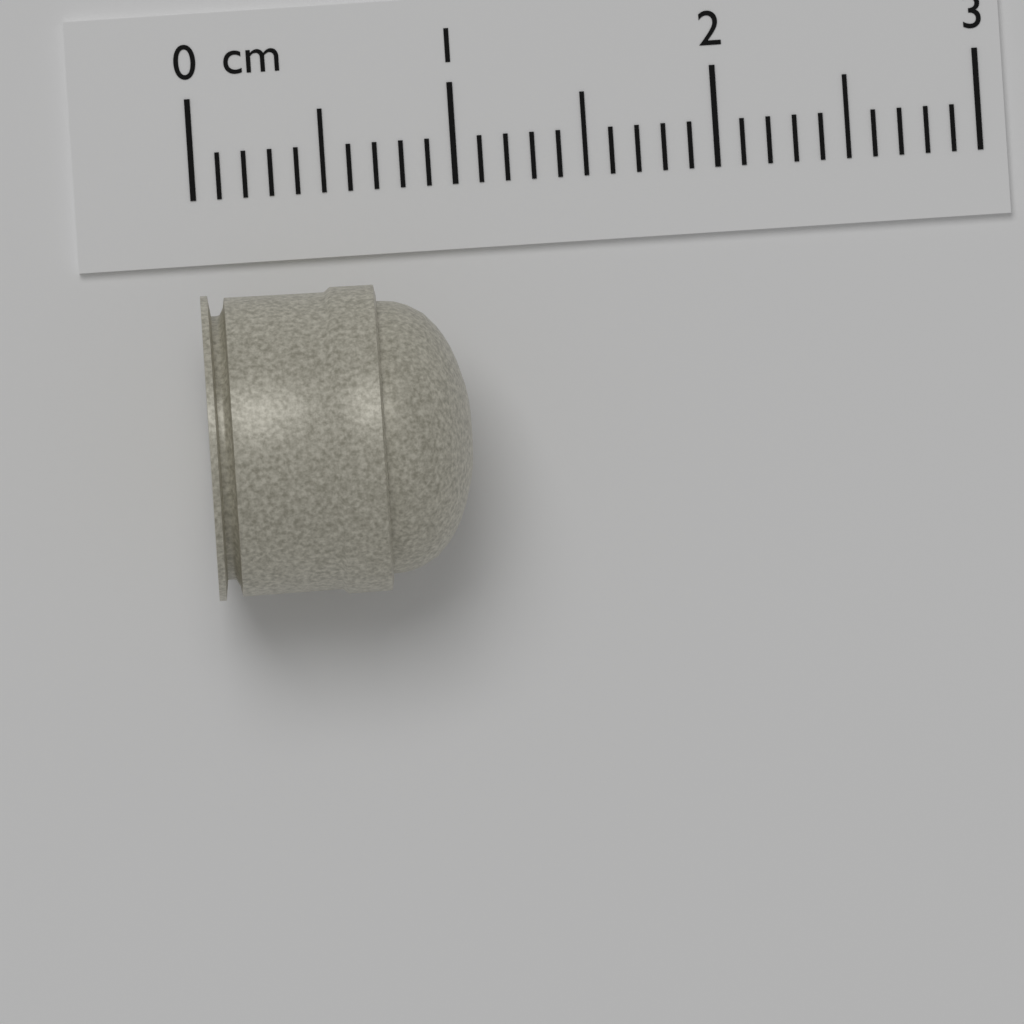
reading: 1.0 cm
